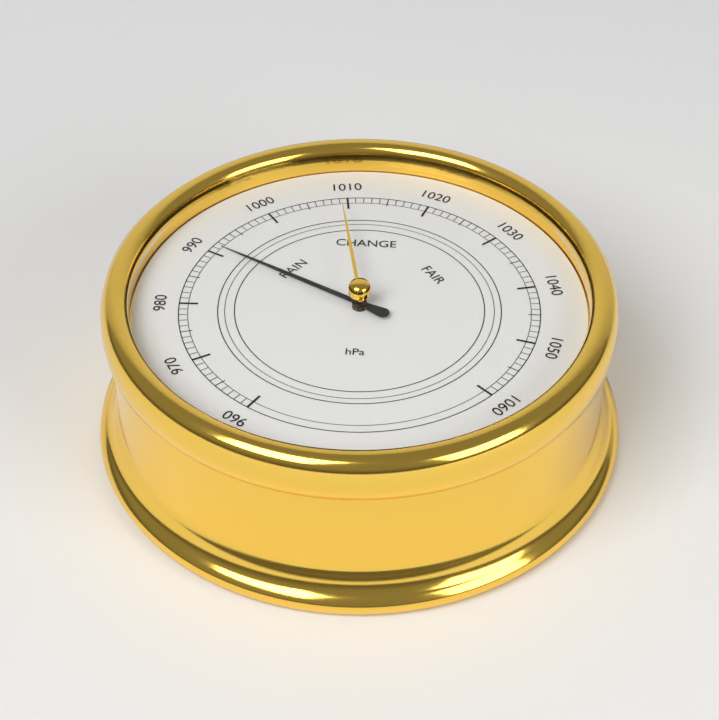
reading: 991 hPa
